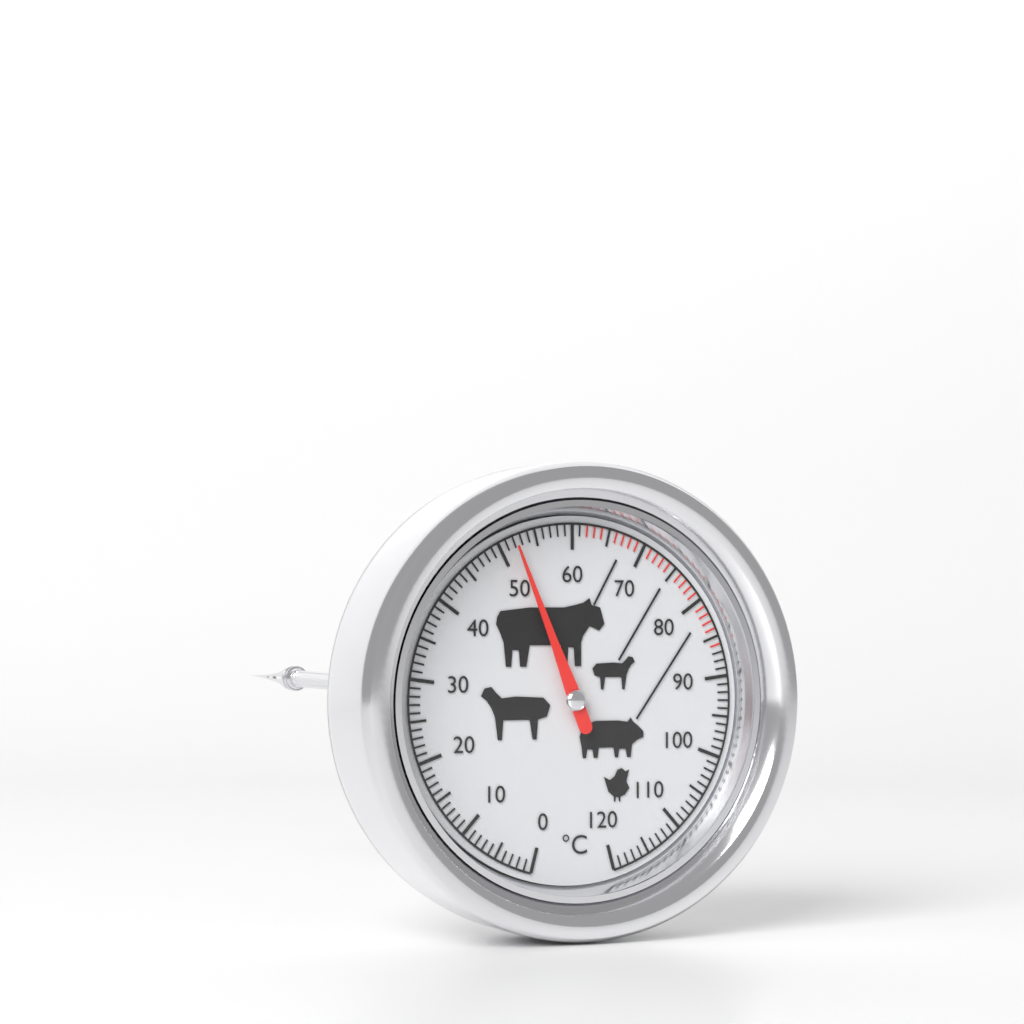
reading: 52 °C
